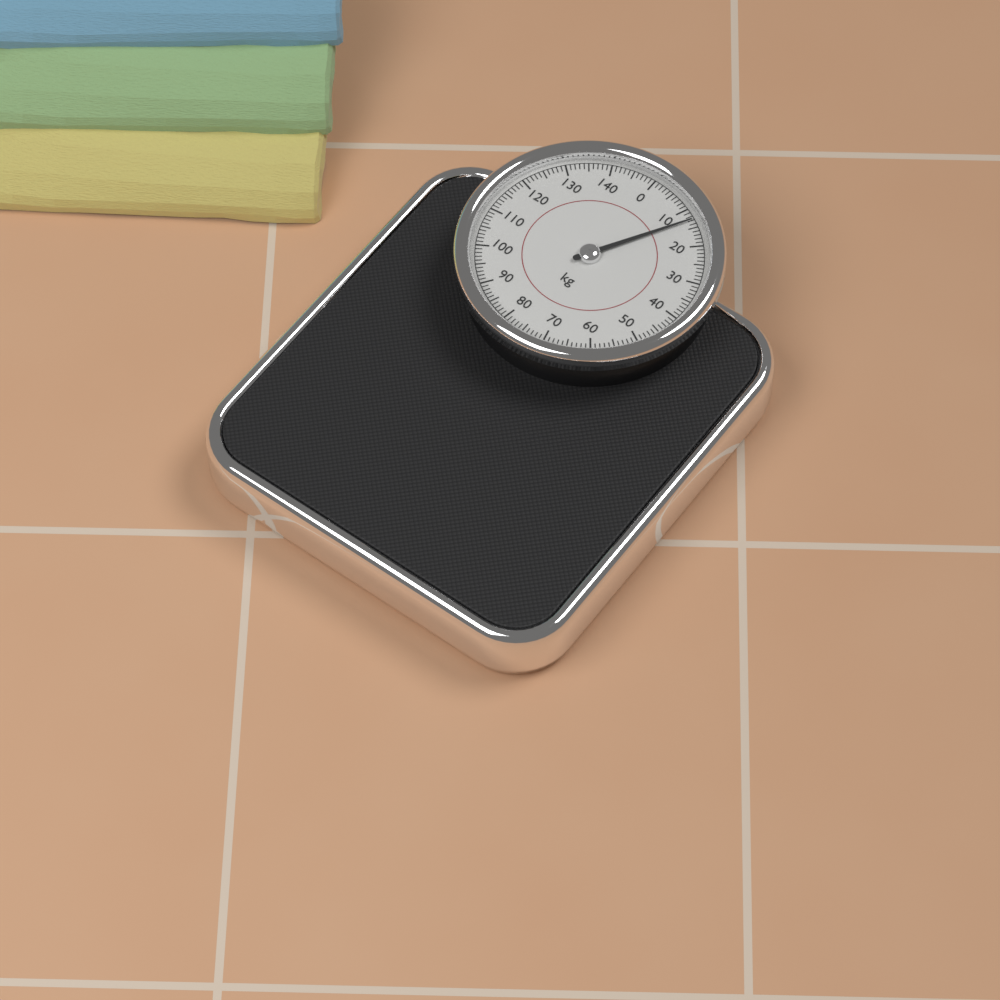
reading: 13 kg
